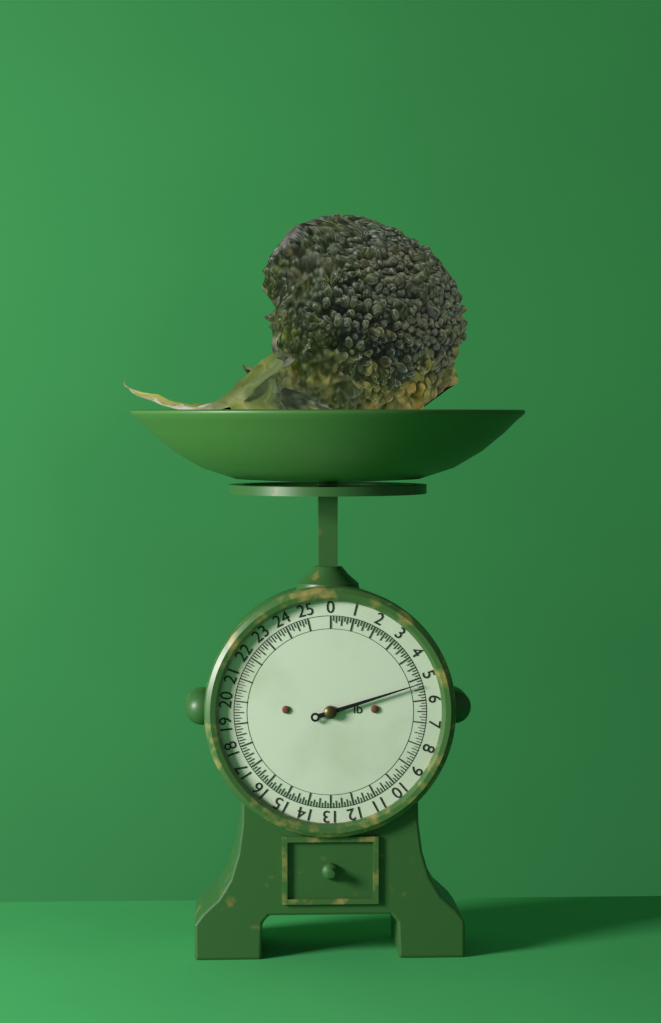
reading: 5.250 lb
